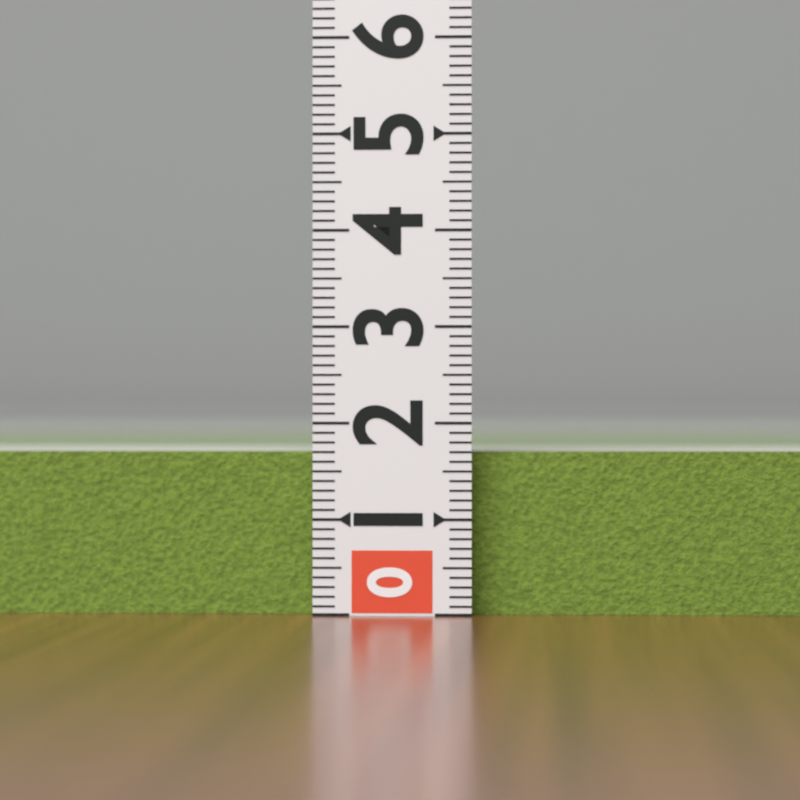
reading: 1.7 (no unit)
